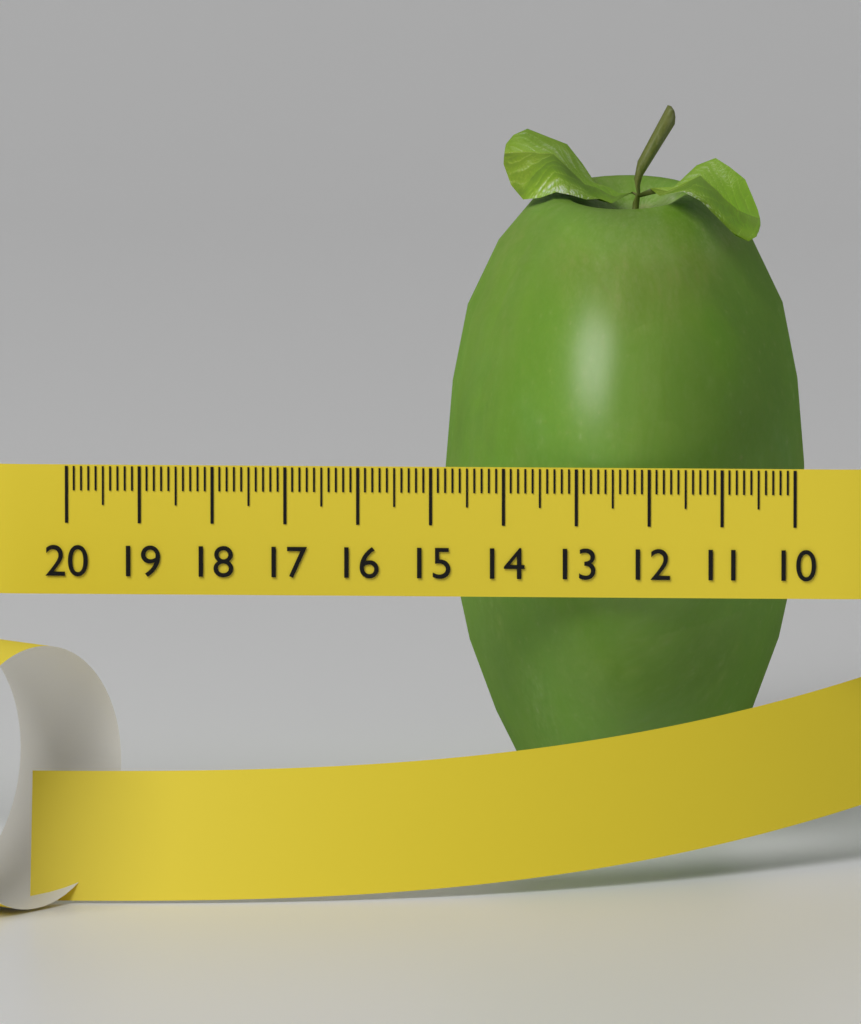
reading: 15.0 (no unit)
